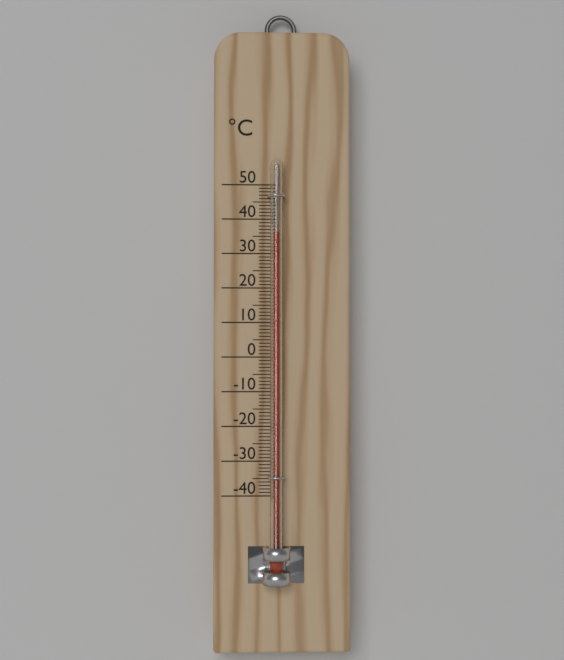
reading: 36 °C
